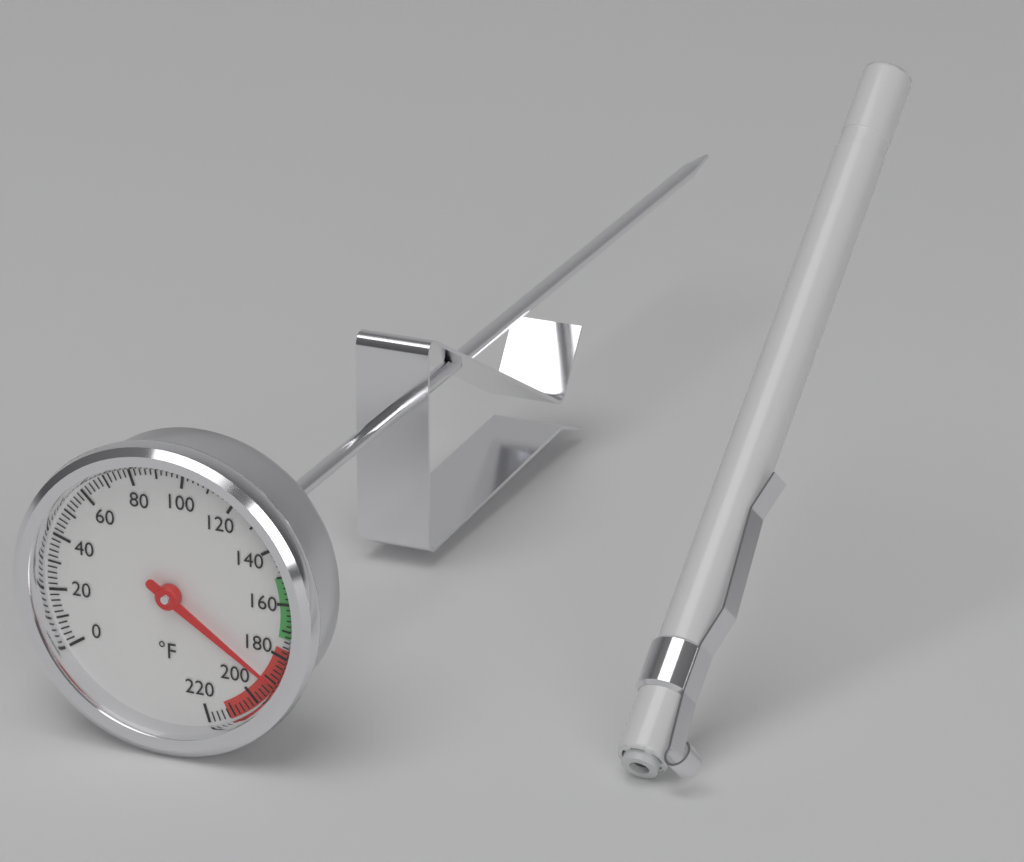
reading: 190 °F
